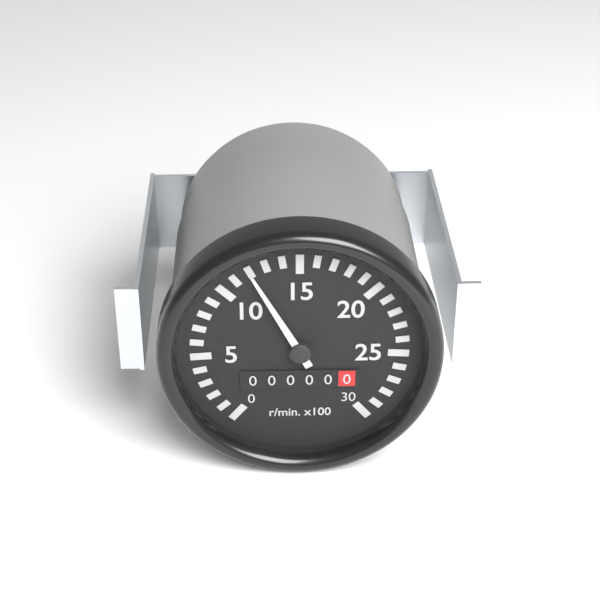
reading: 1200 r/min
